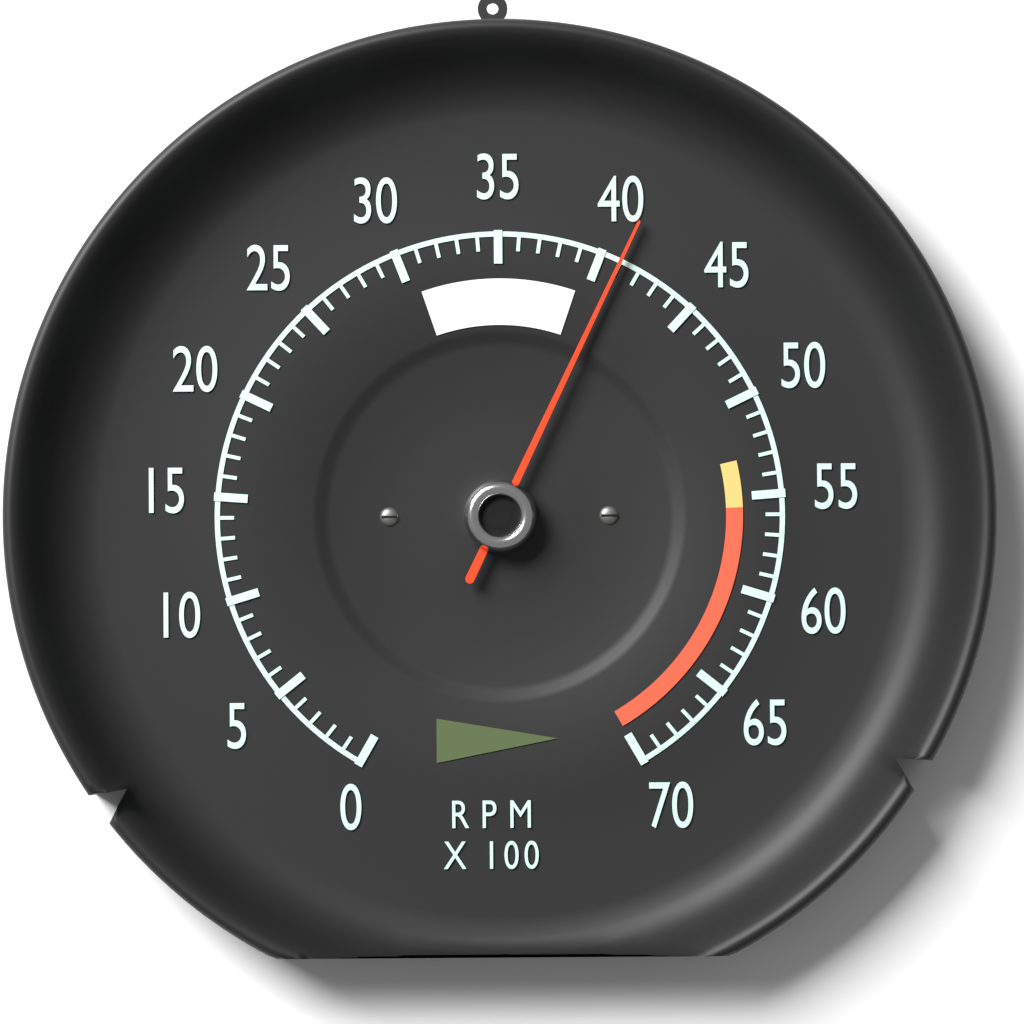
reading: 4100 RPM
